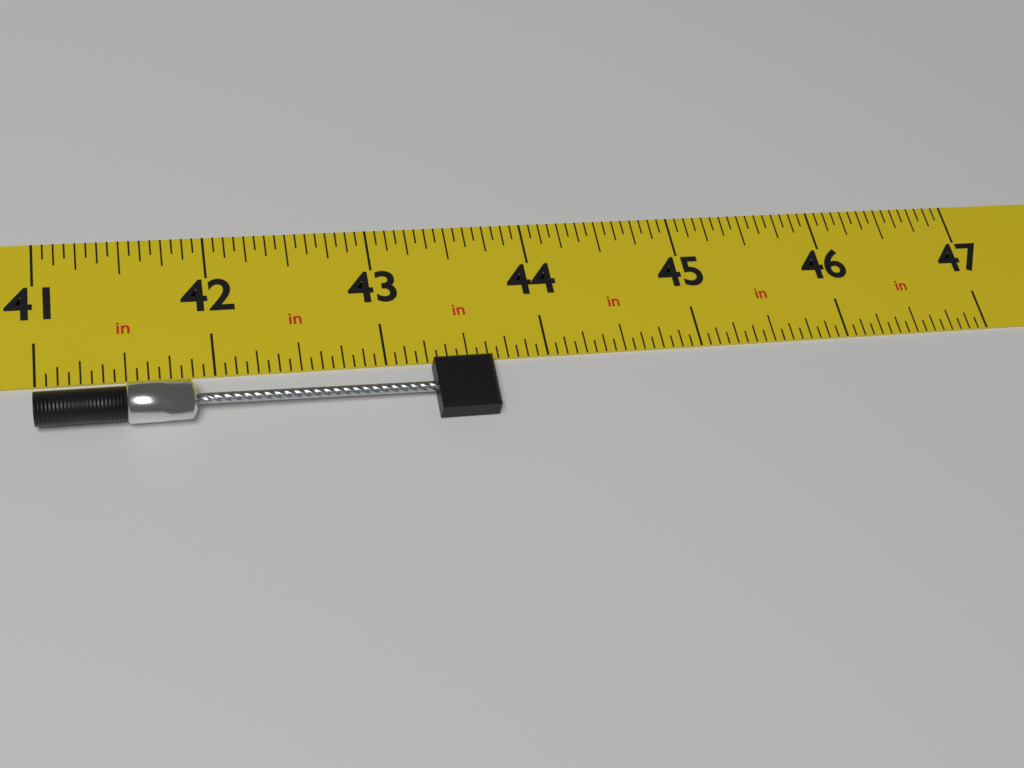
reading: 43.6250 in
